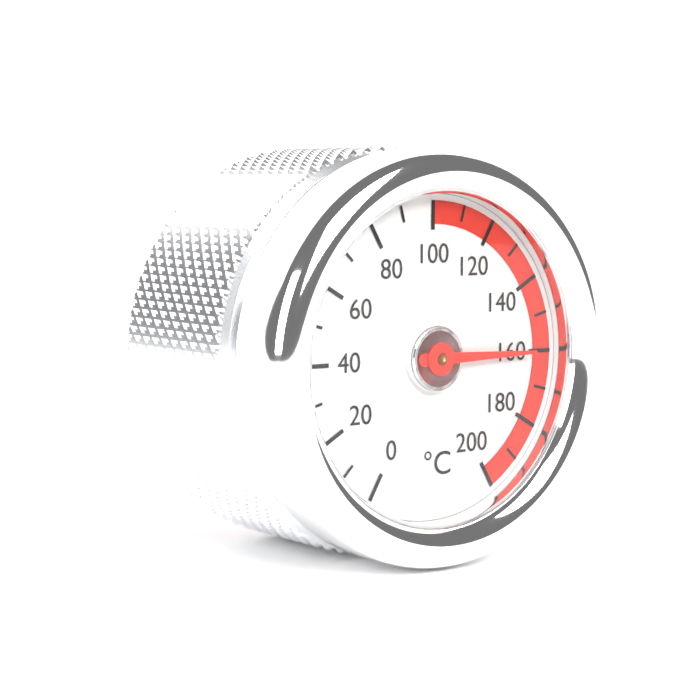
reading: 160 °C
